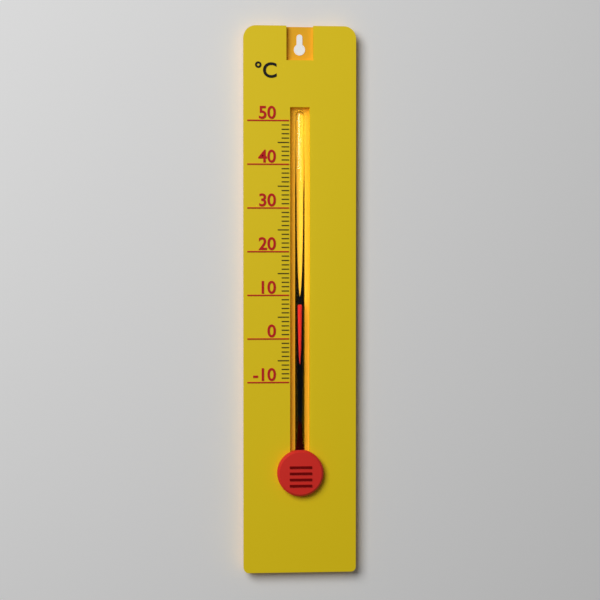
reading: 8 °C
